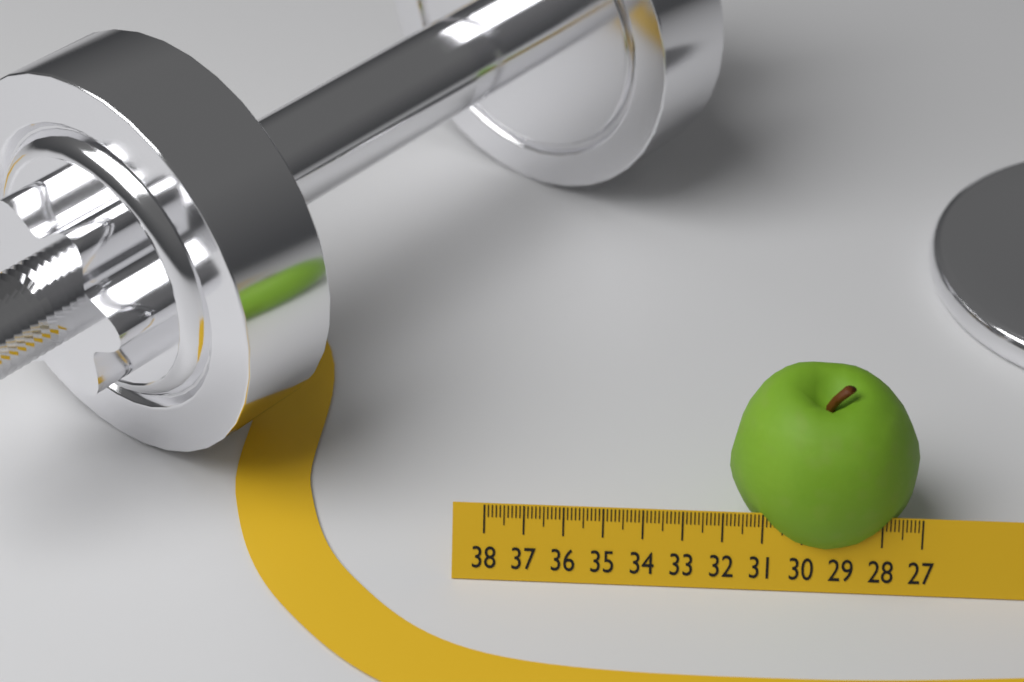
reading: 31.8 (no unit)
